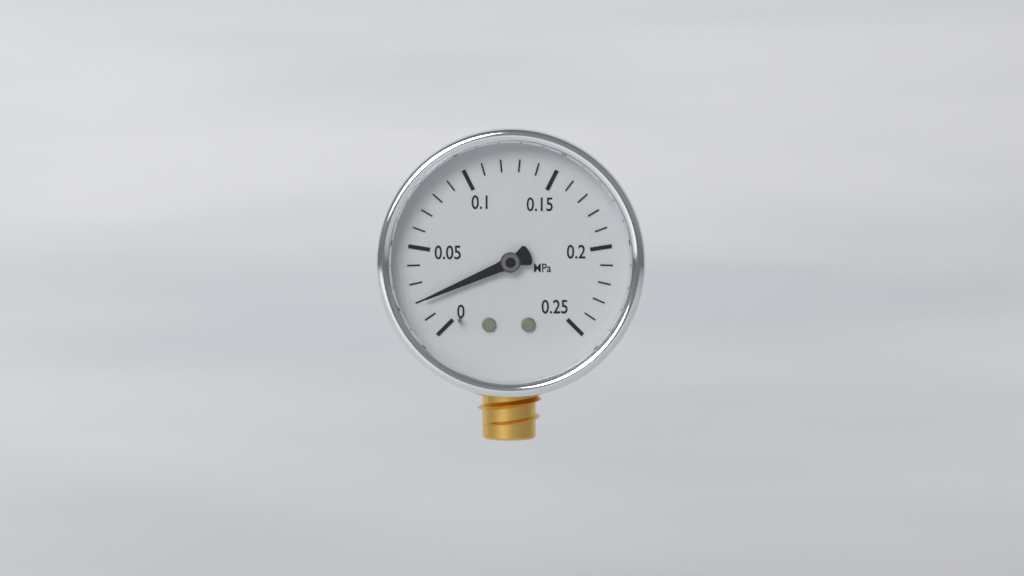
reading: 0.02 MPa
